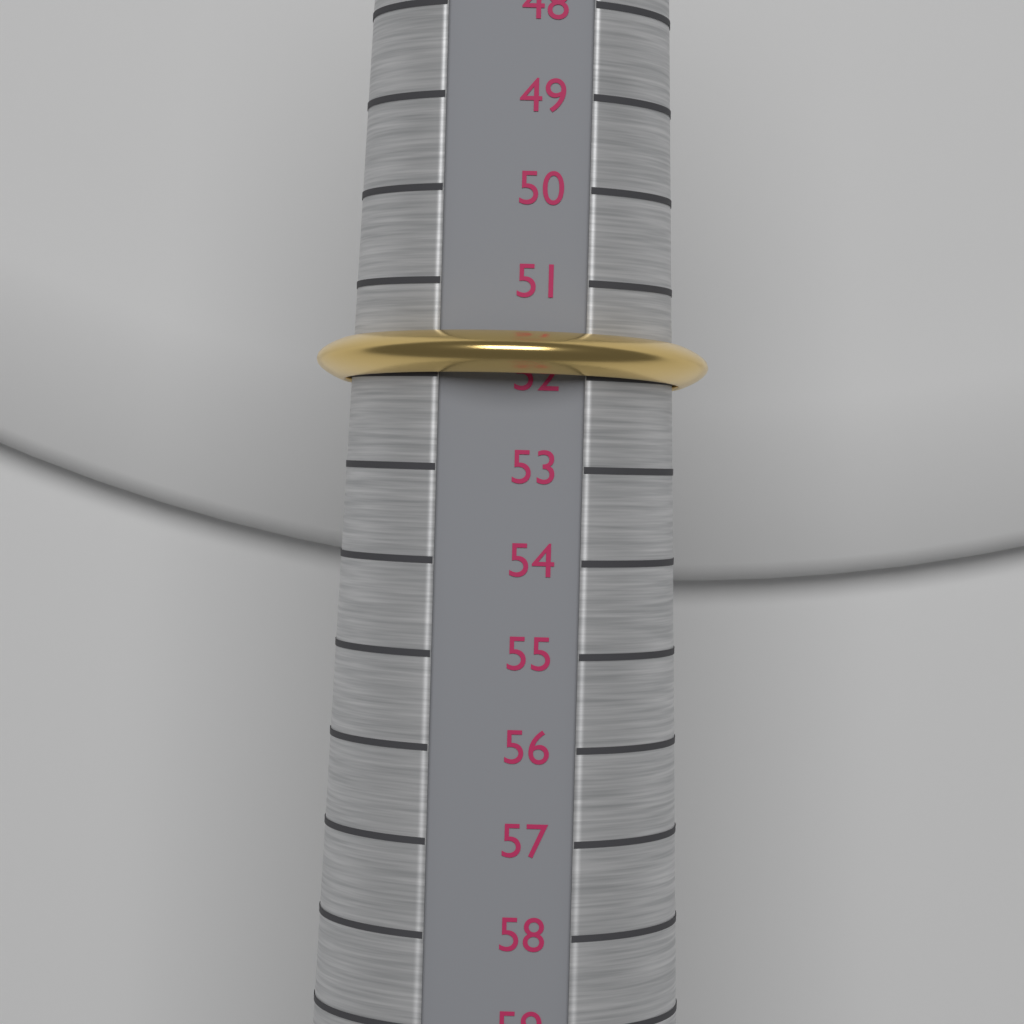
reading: 52 (no unit)
